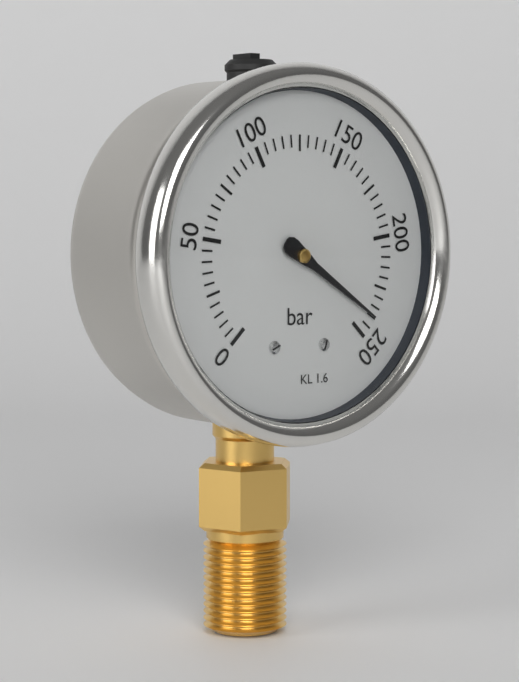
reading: 240 bar
